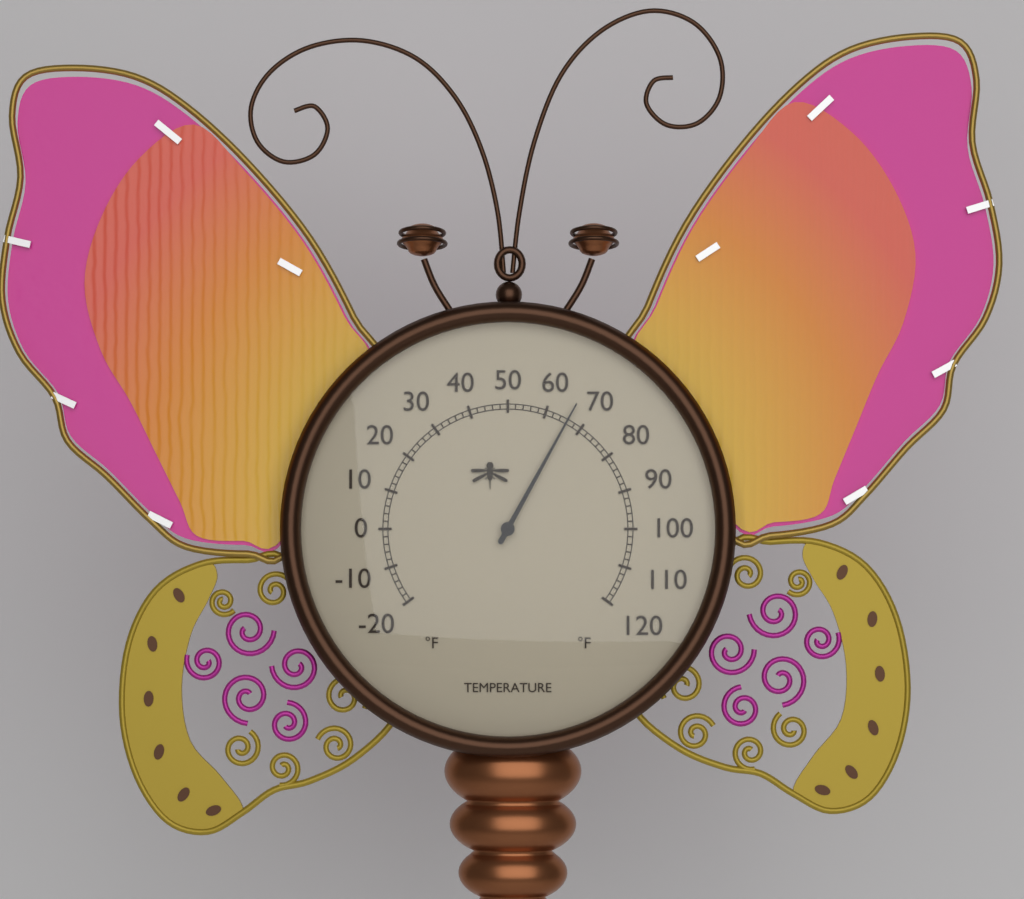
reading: 66 °F
